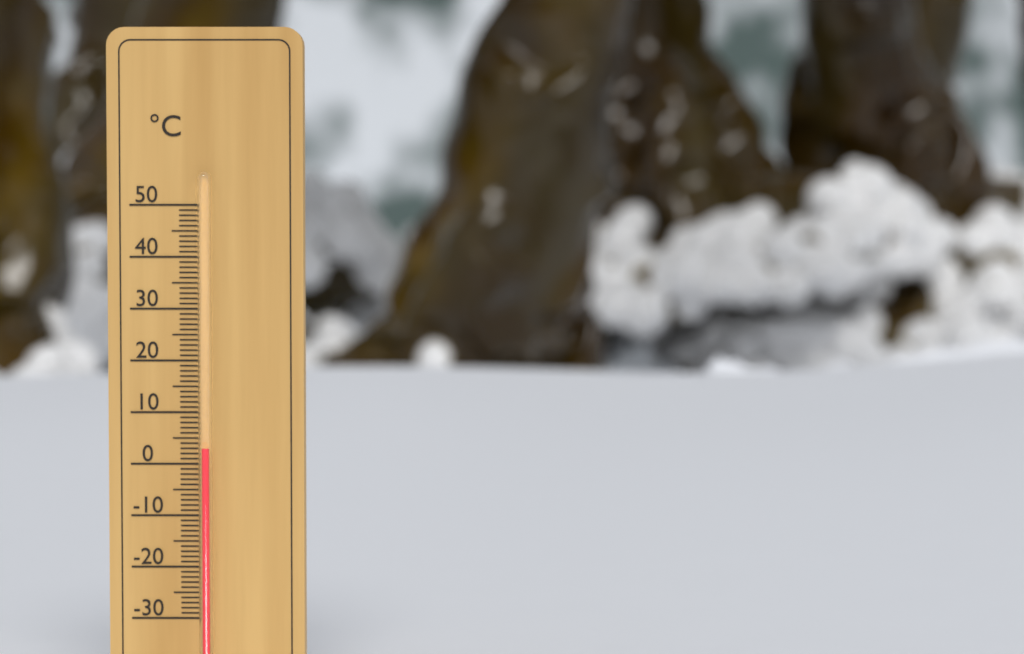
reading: 3 °C
